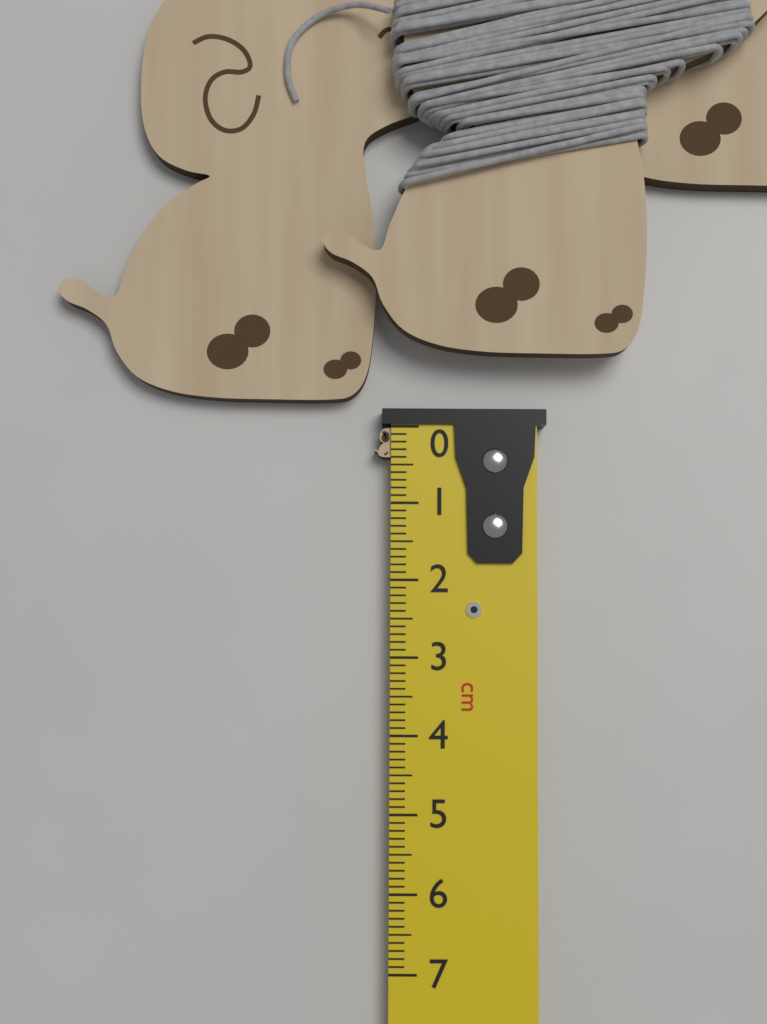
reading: 0.4 cm
